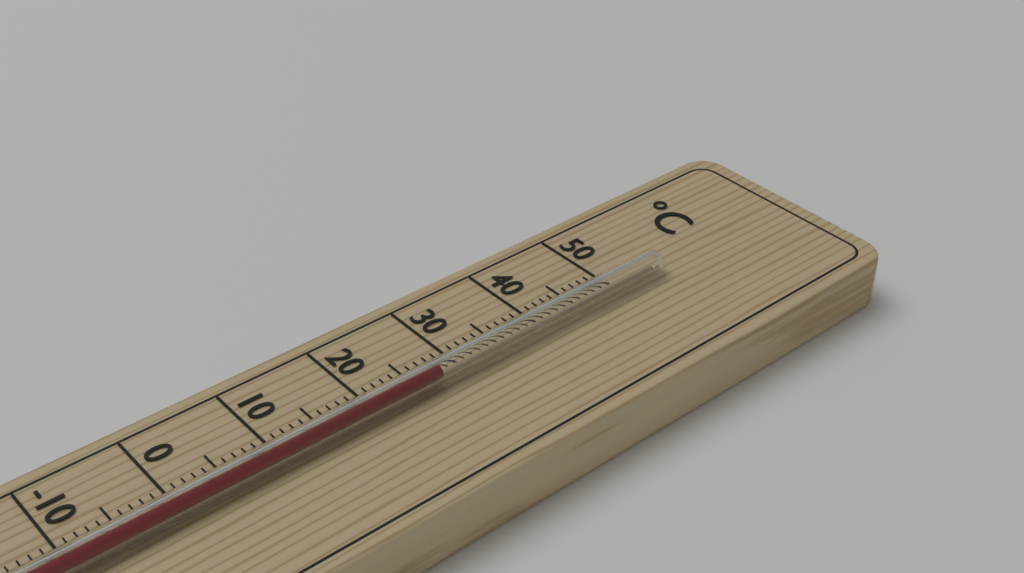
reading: 27 °C
